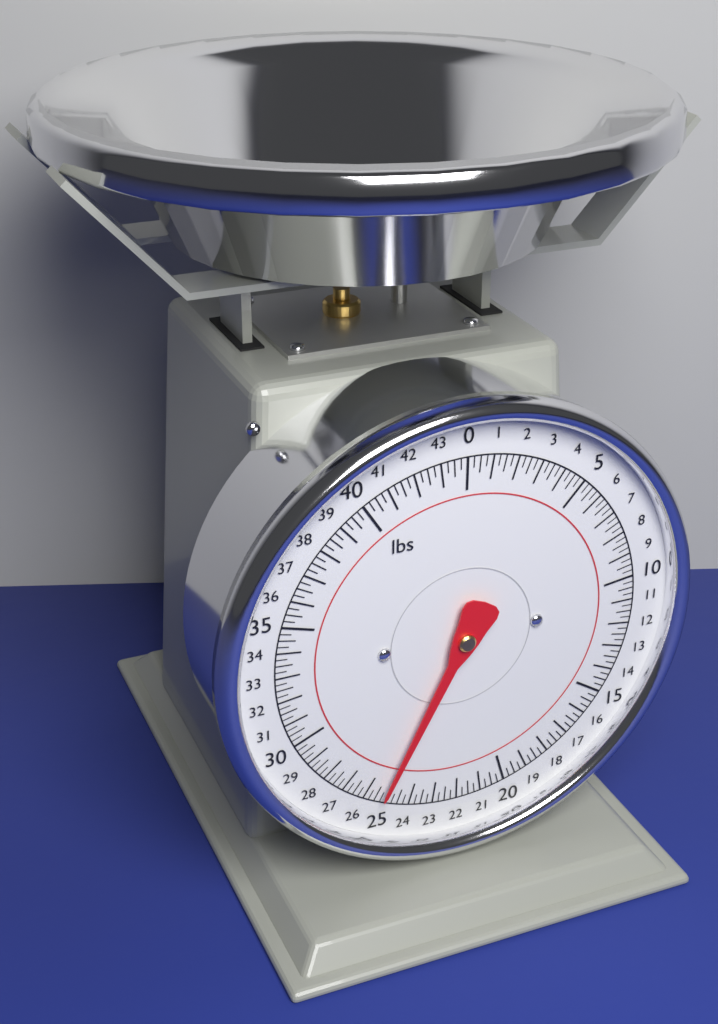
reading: 25.25 lbs
